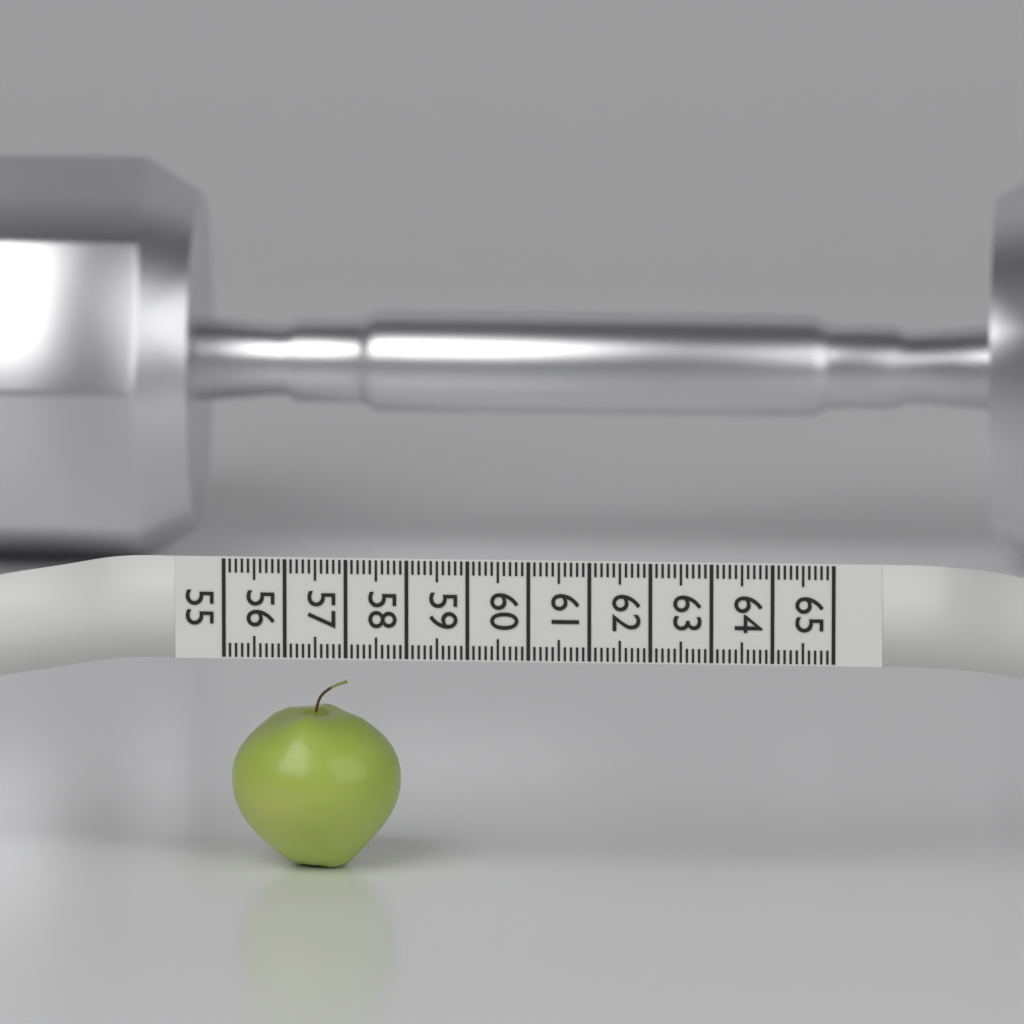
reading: 57.8 (no unit)
